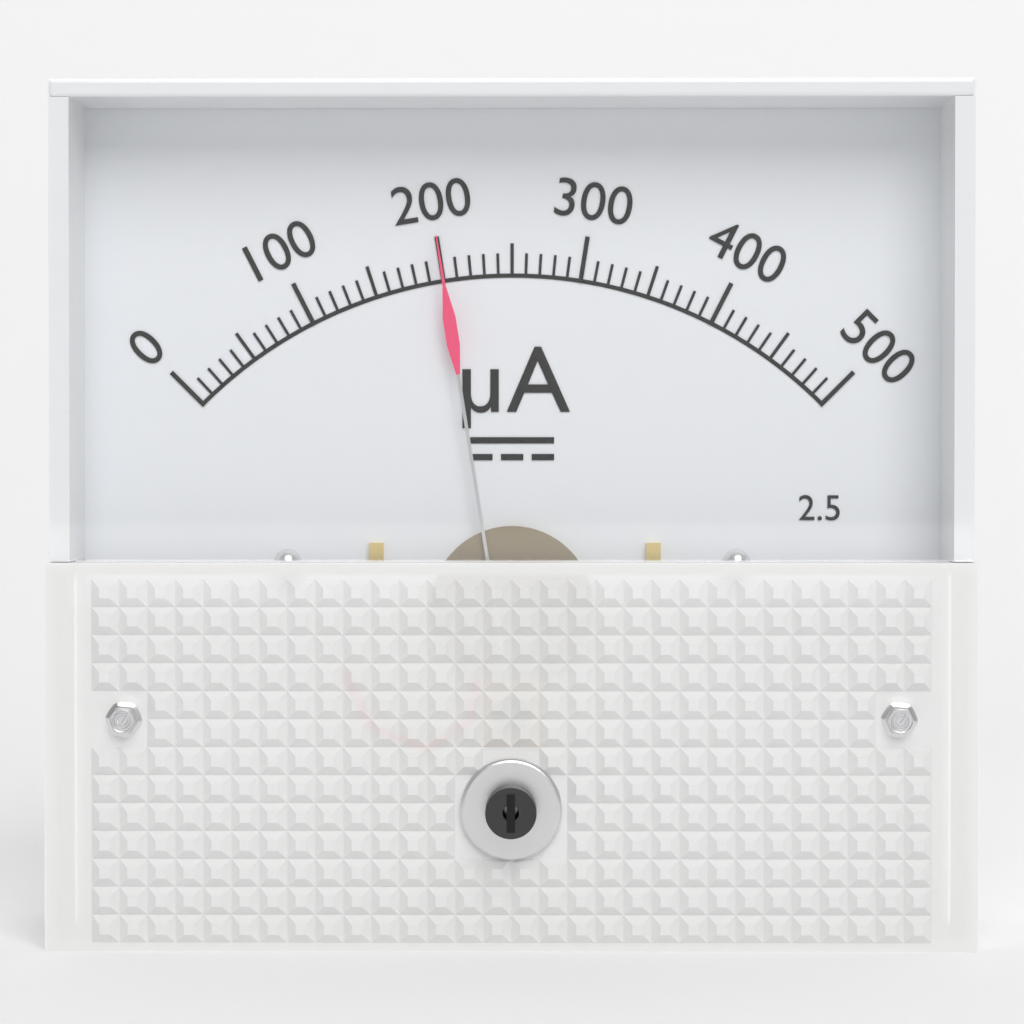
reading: 200 µA
